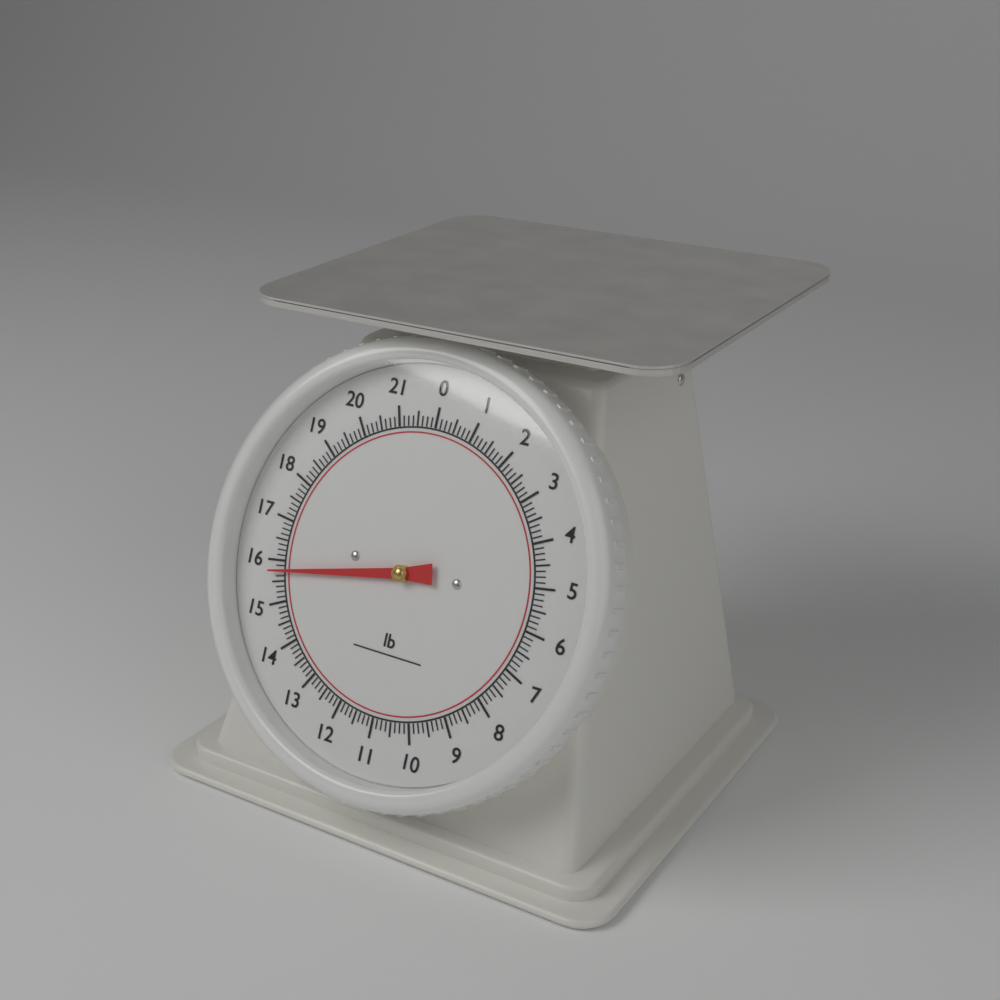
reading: 15.750 lb
